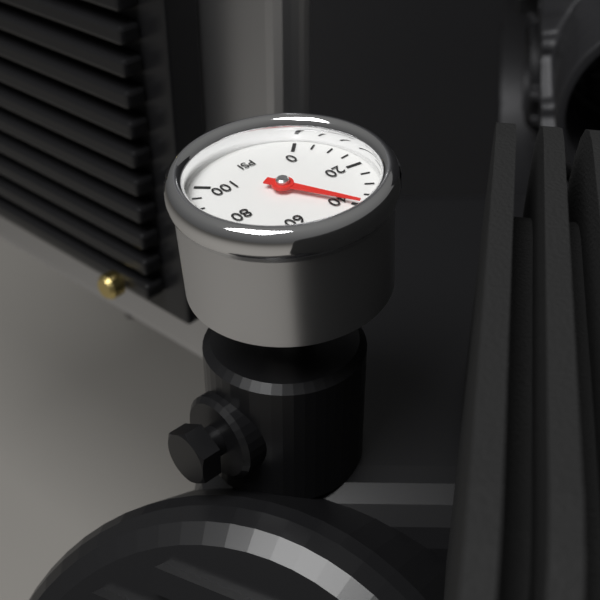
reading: 40 psi
